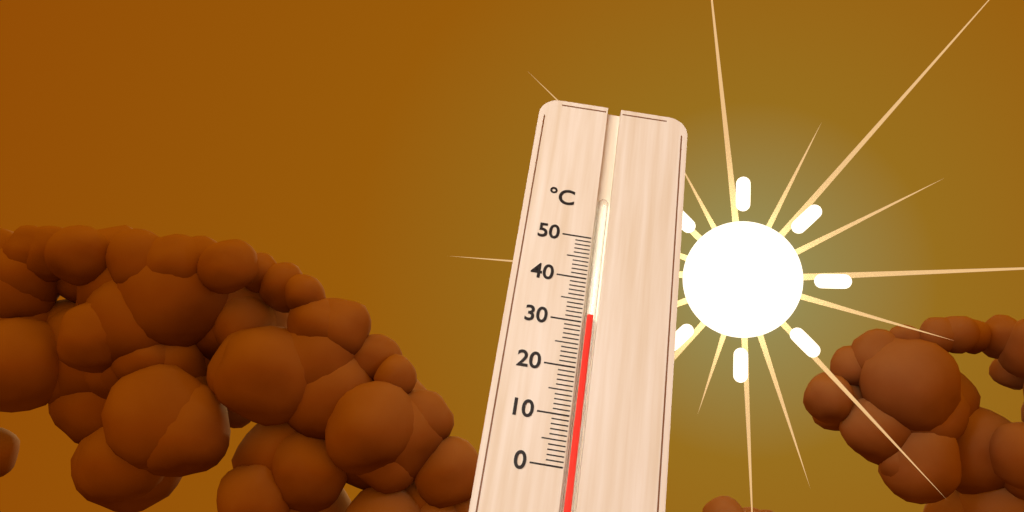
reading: 32 °C
